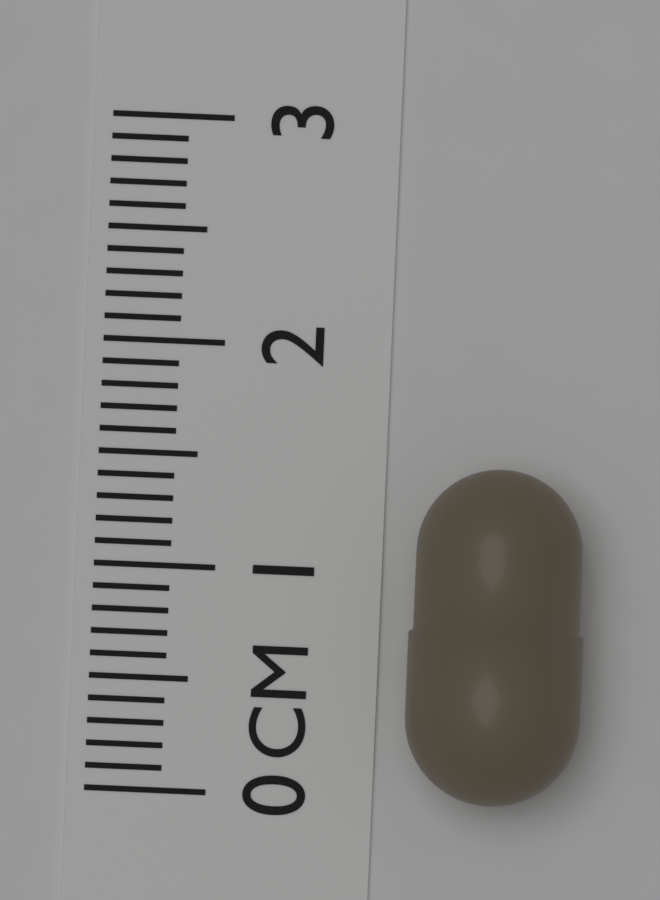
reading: 1.5 cm
